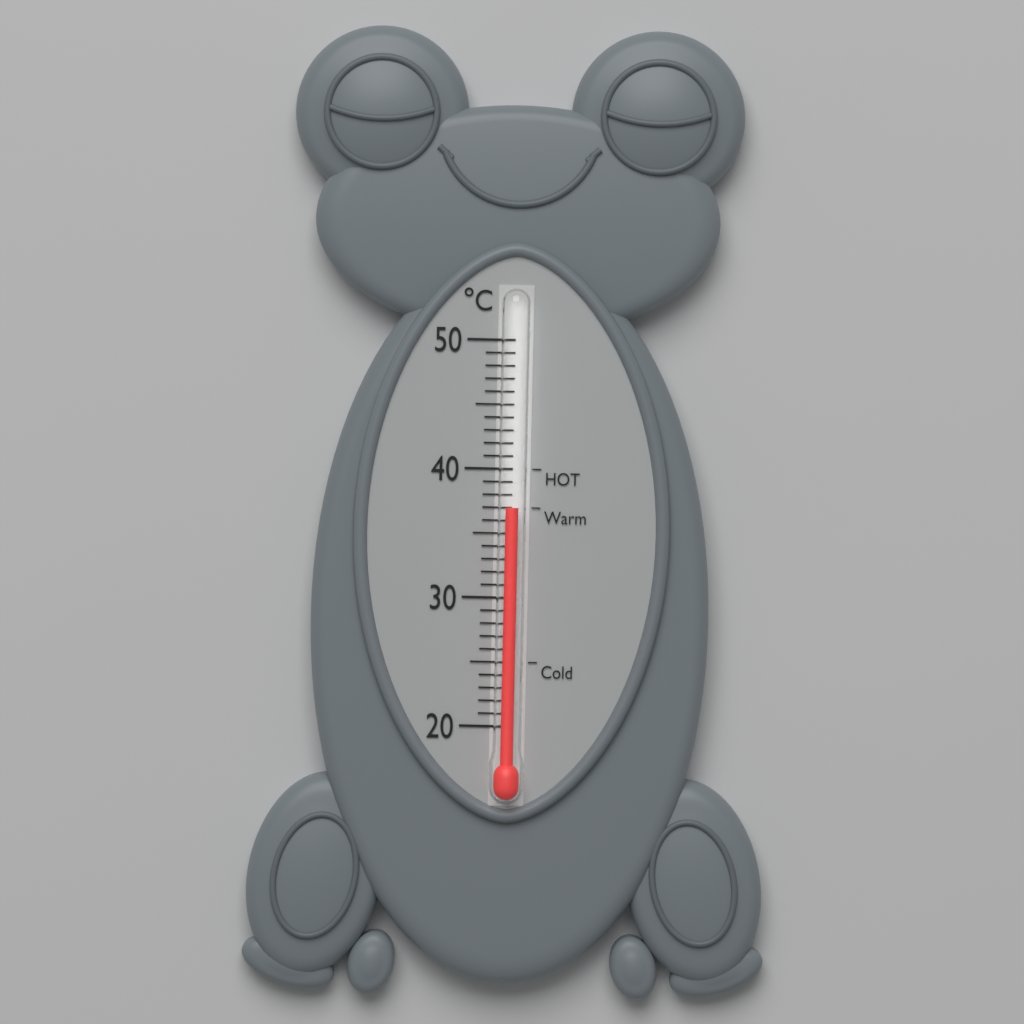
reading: 37 °C
